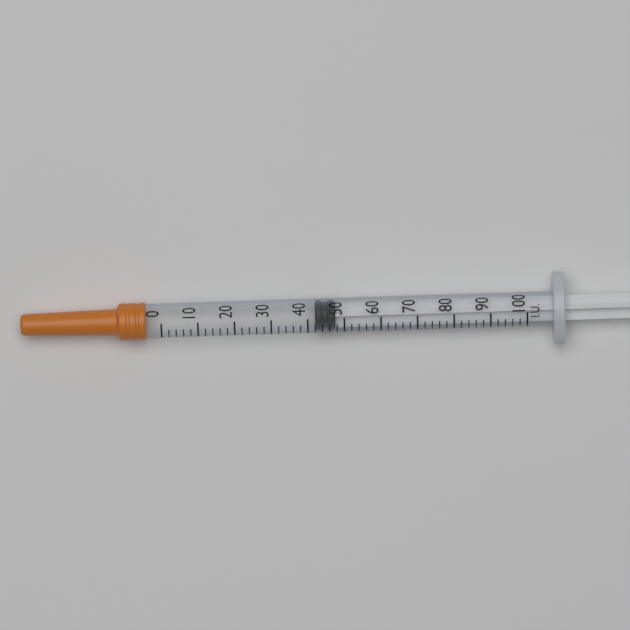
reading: 42 IU
